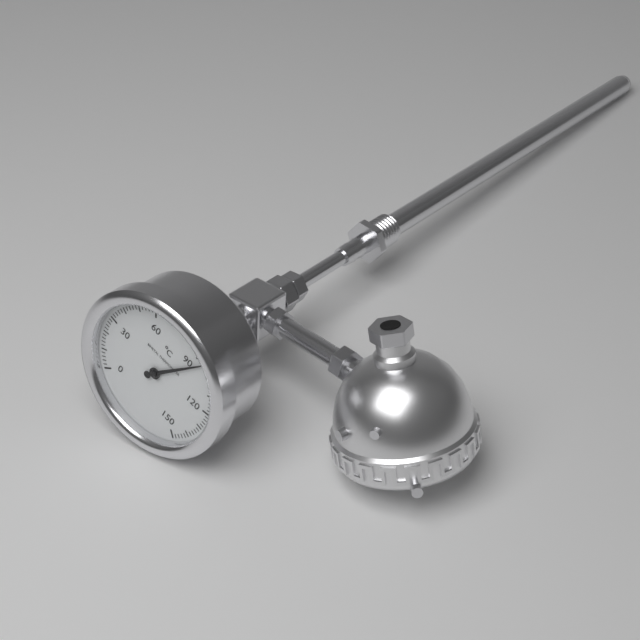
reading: 94 °C
